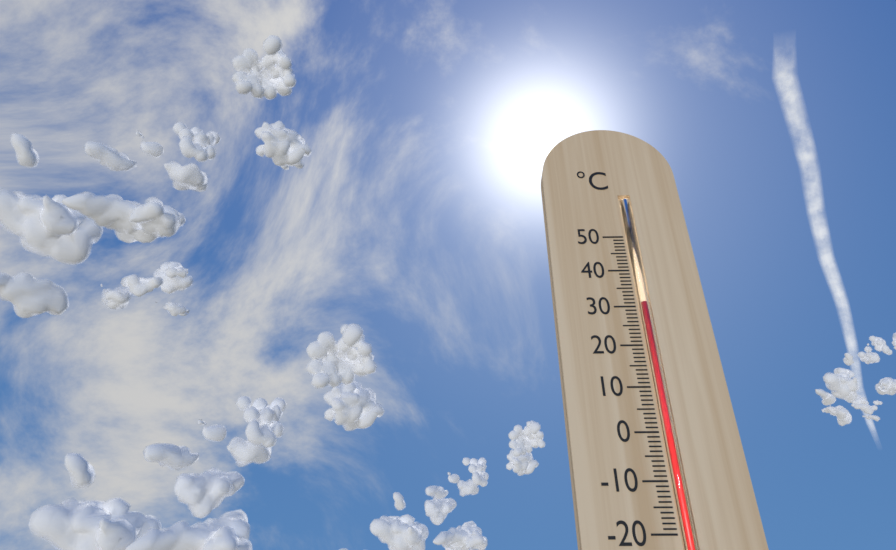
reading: 31 °C
